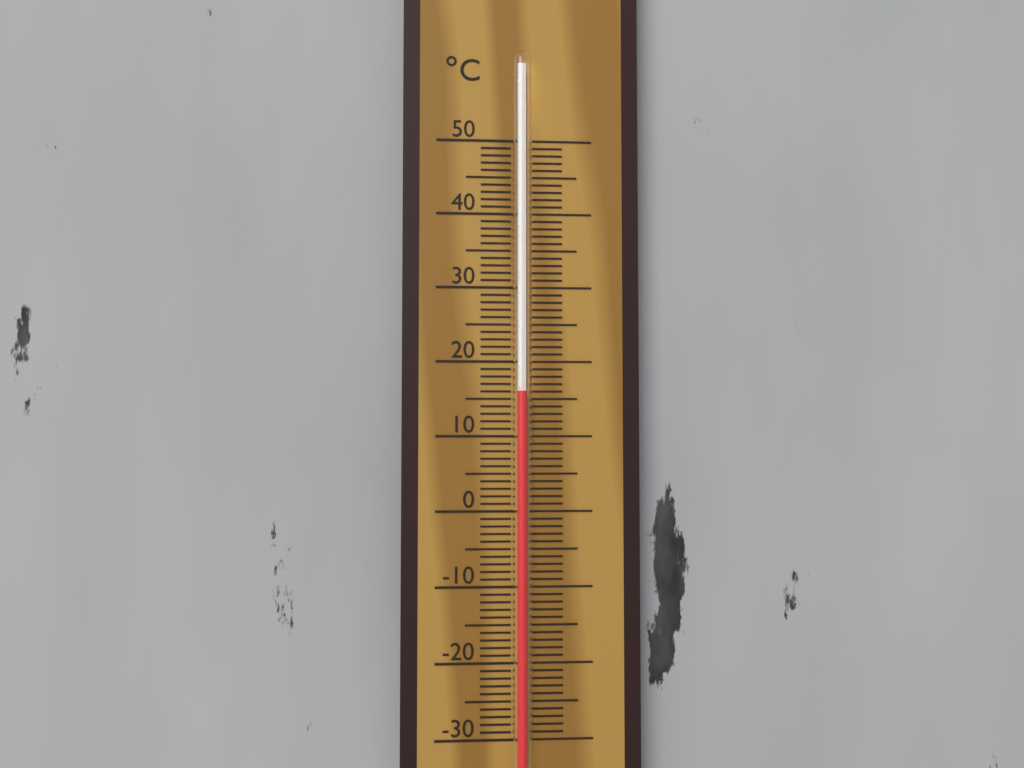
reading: 16 °C
